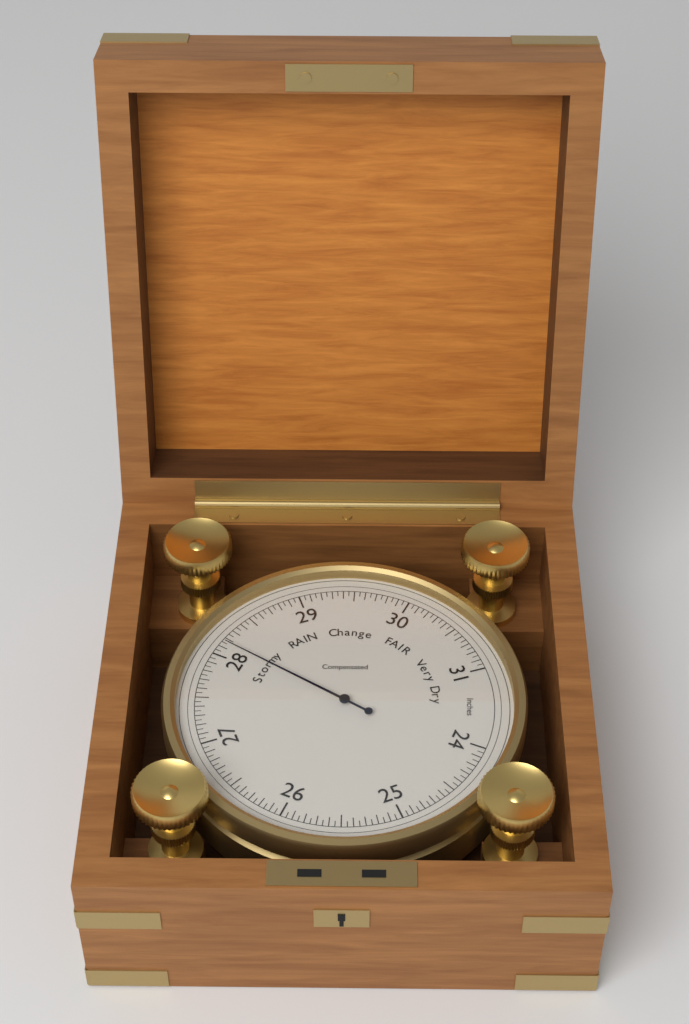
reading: 28.15 inHg
